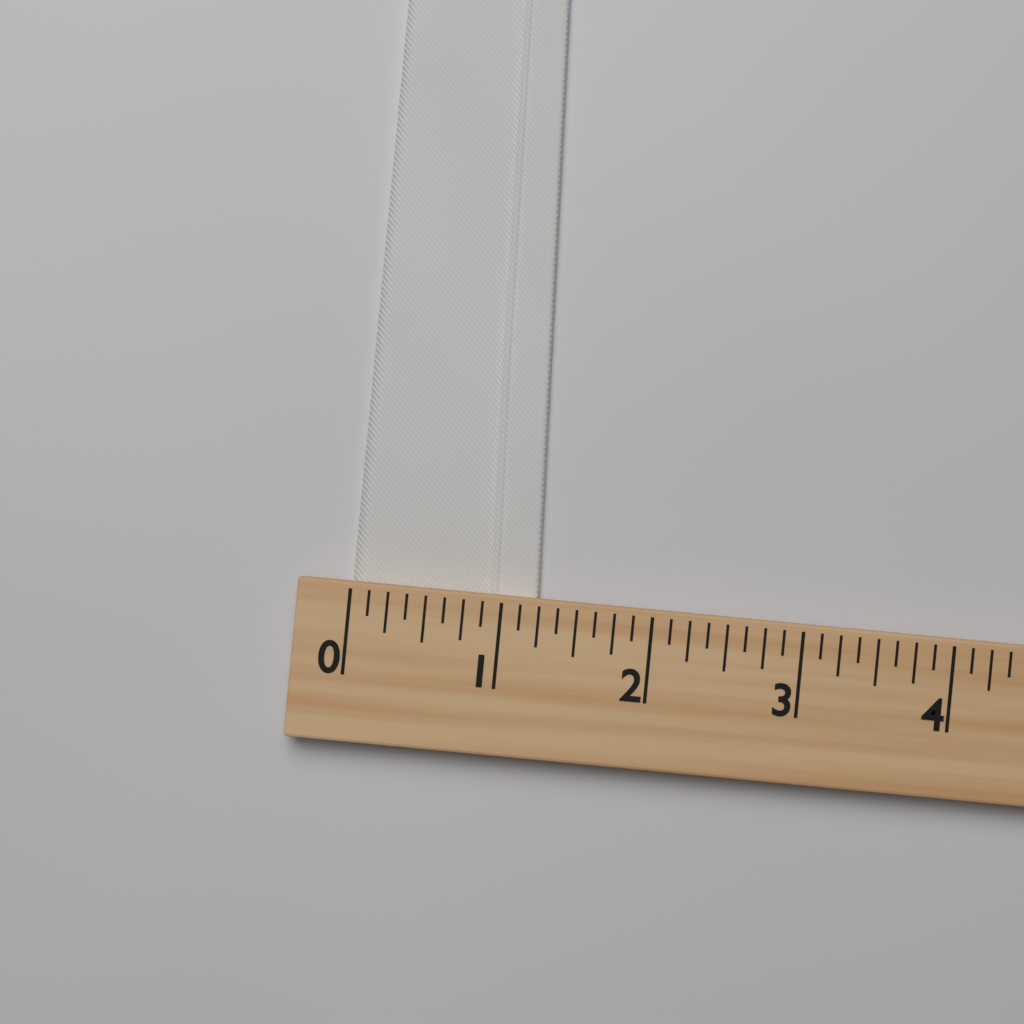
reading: 1.250 (no unit)
